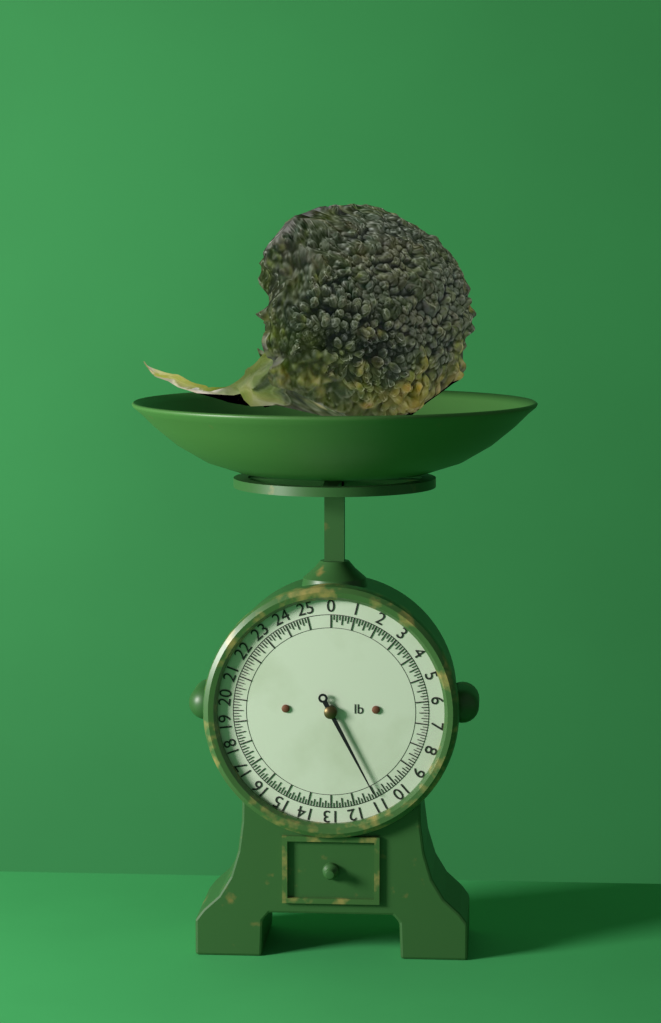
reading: 11.000 lb
